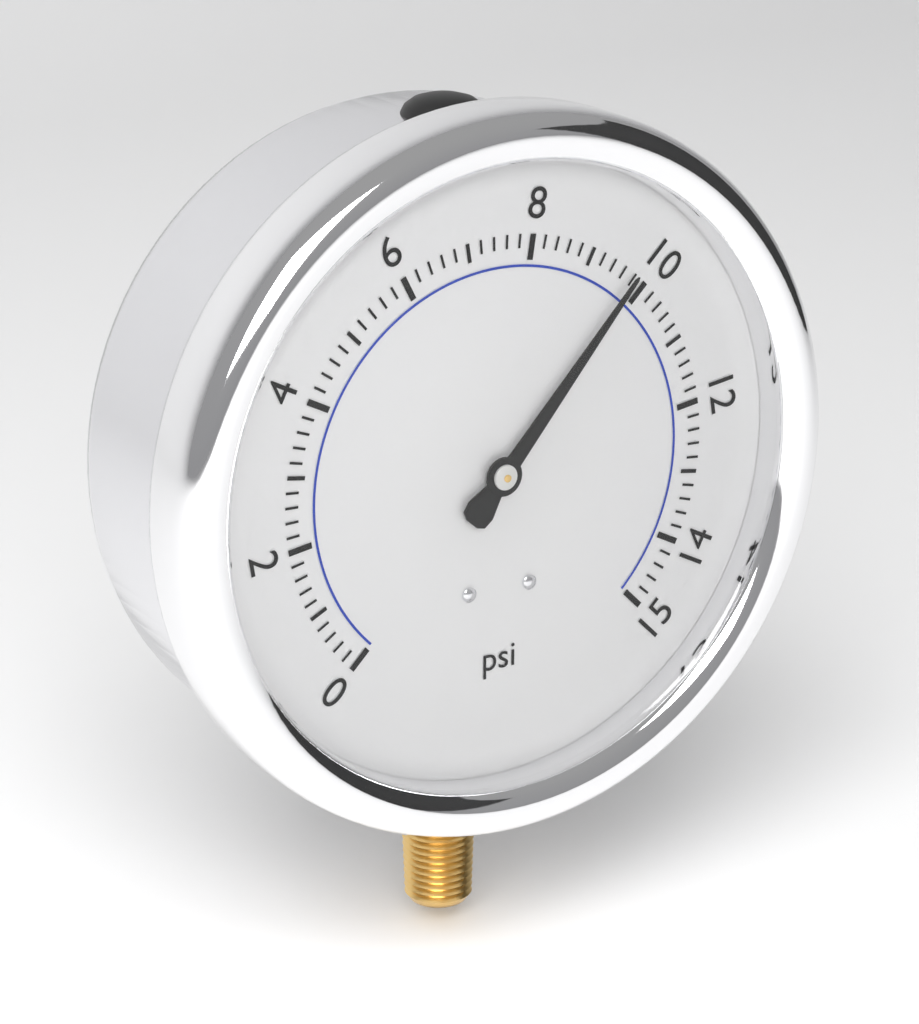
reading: 9.8 psi
